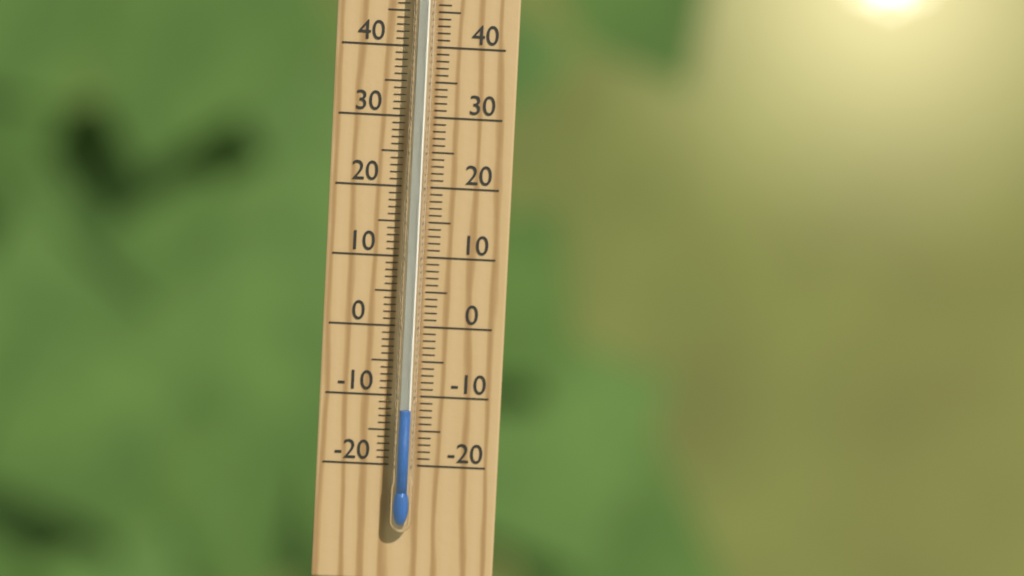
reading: -12 °C
